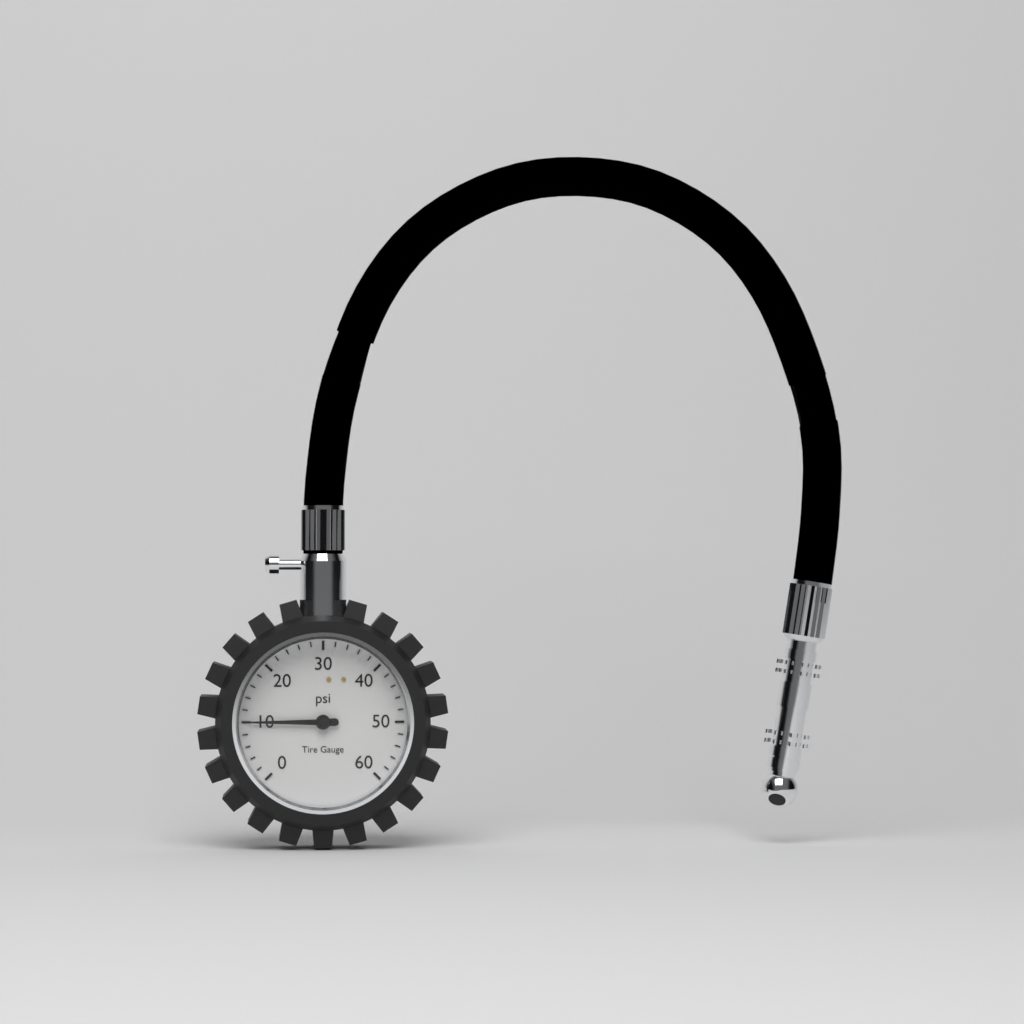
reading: 10 psi
